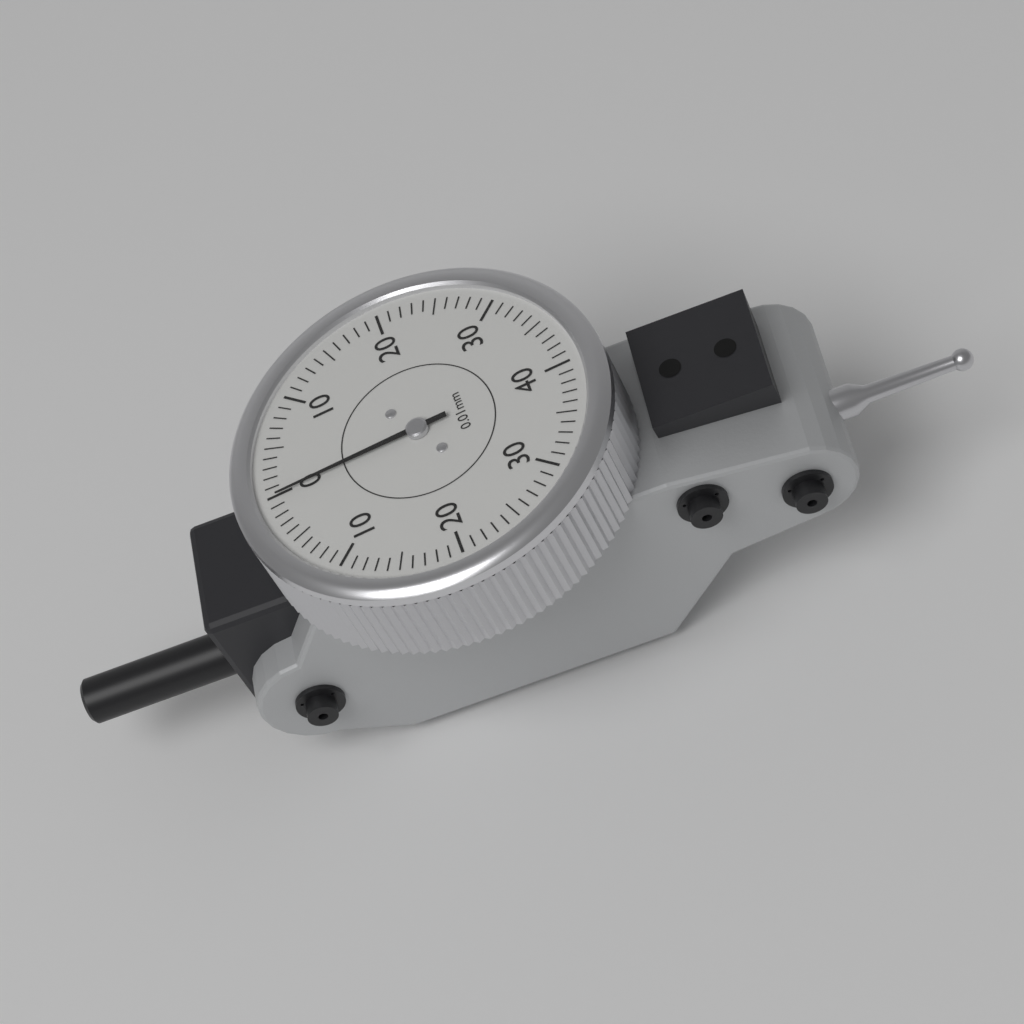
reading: 0.00 mm
